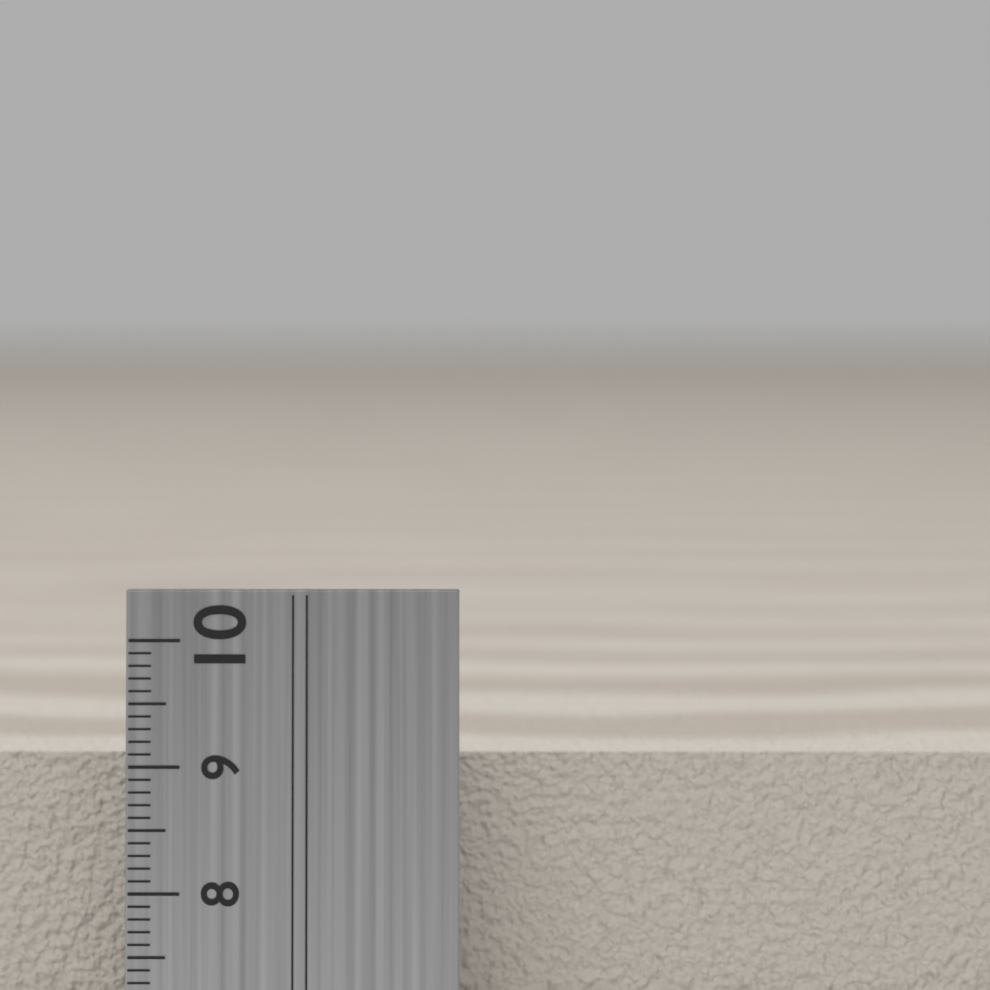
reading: 9.0 cm
